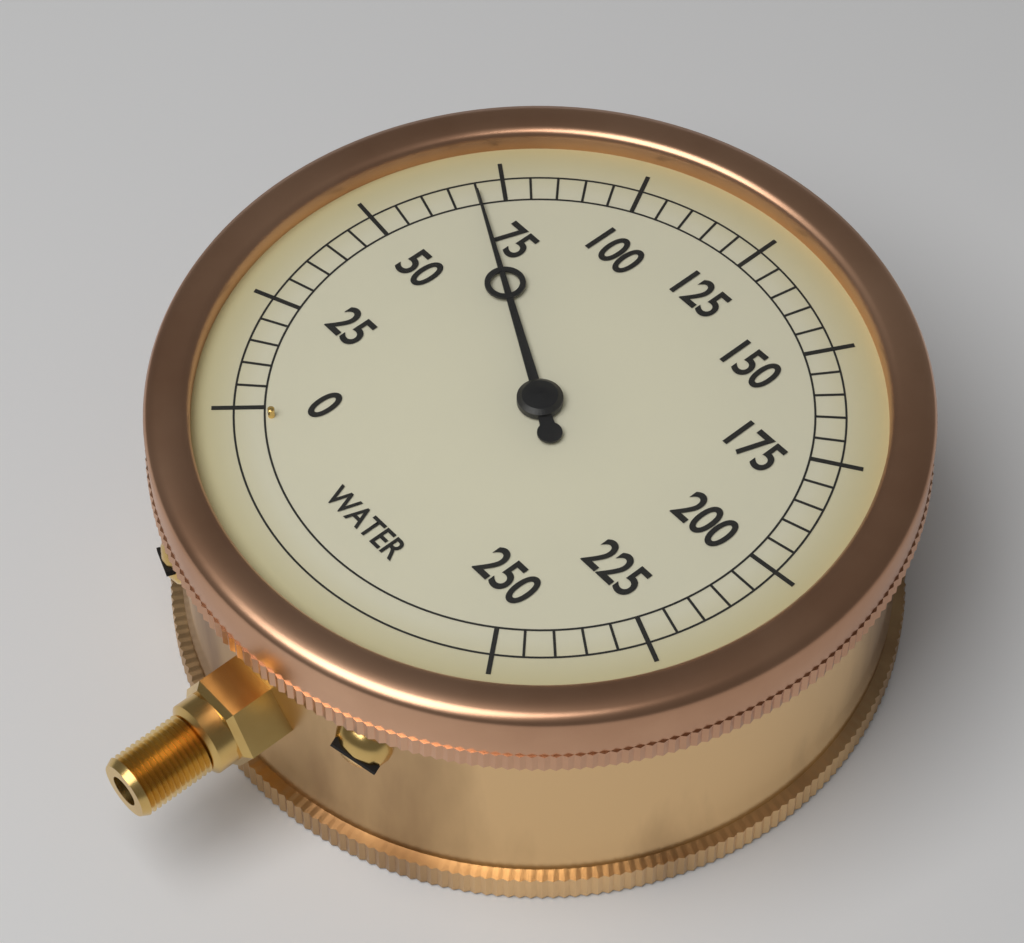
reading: 70 (no unit)
